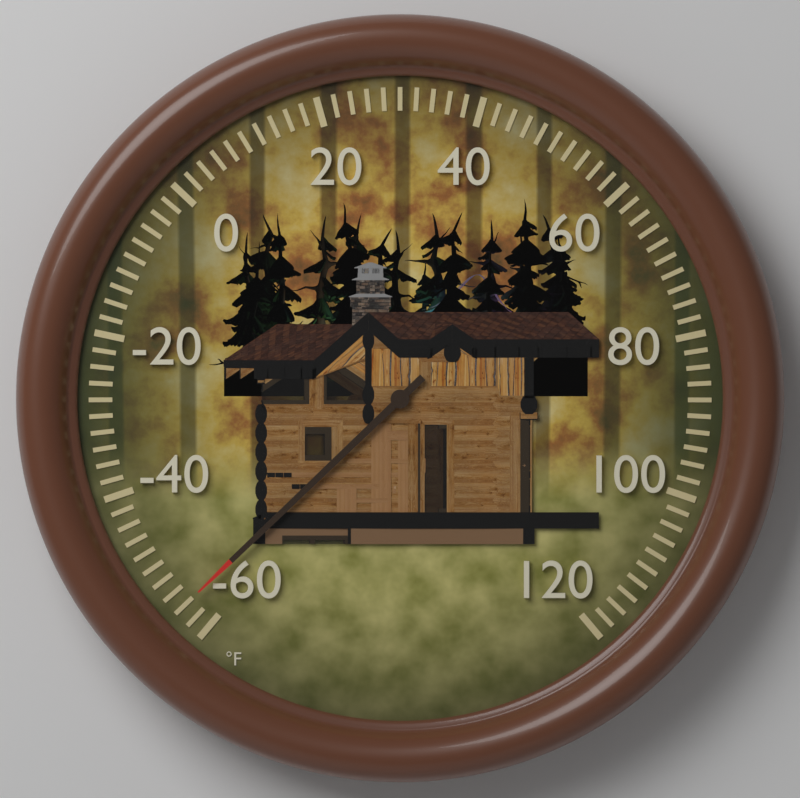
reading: -56 °F
